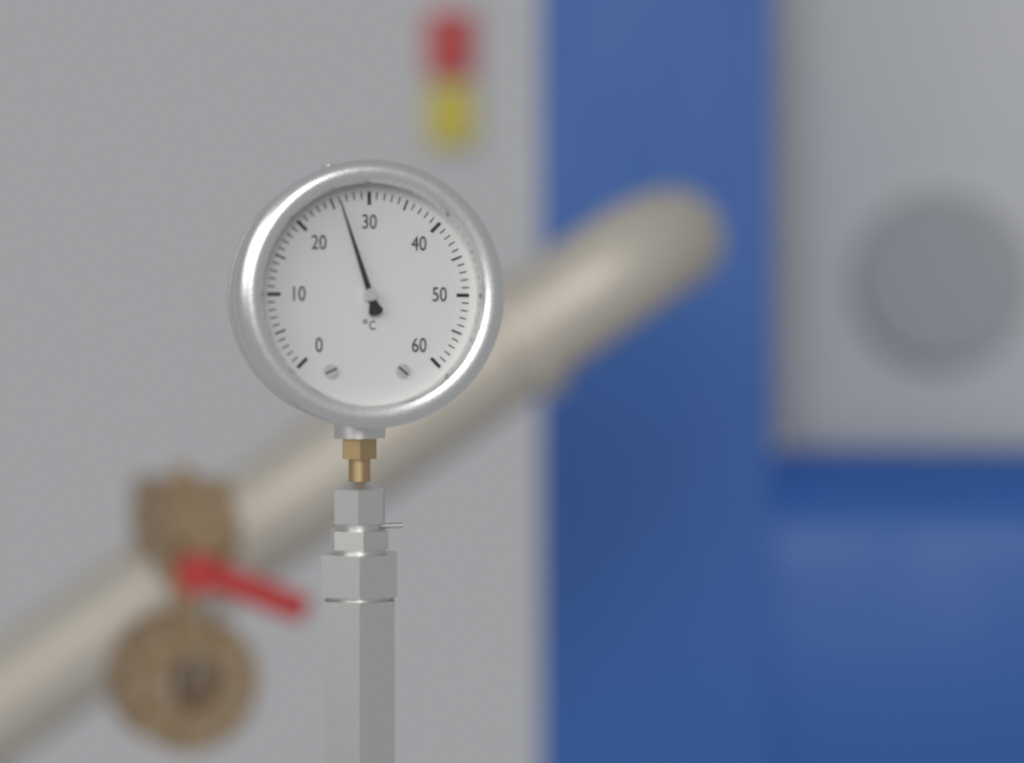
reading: 26 °C
